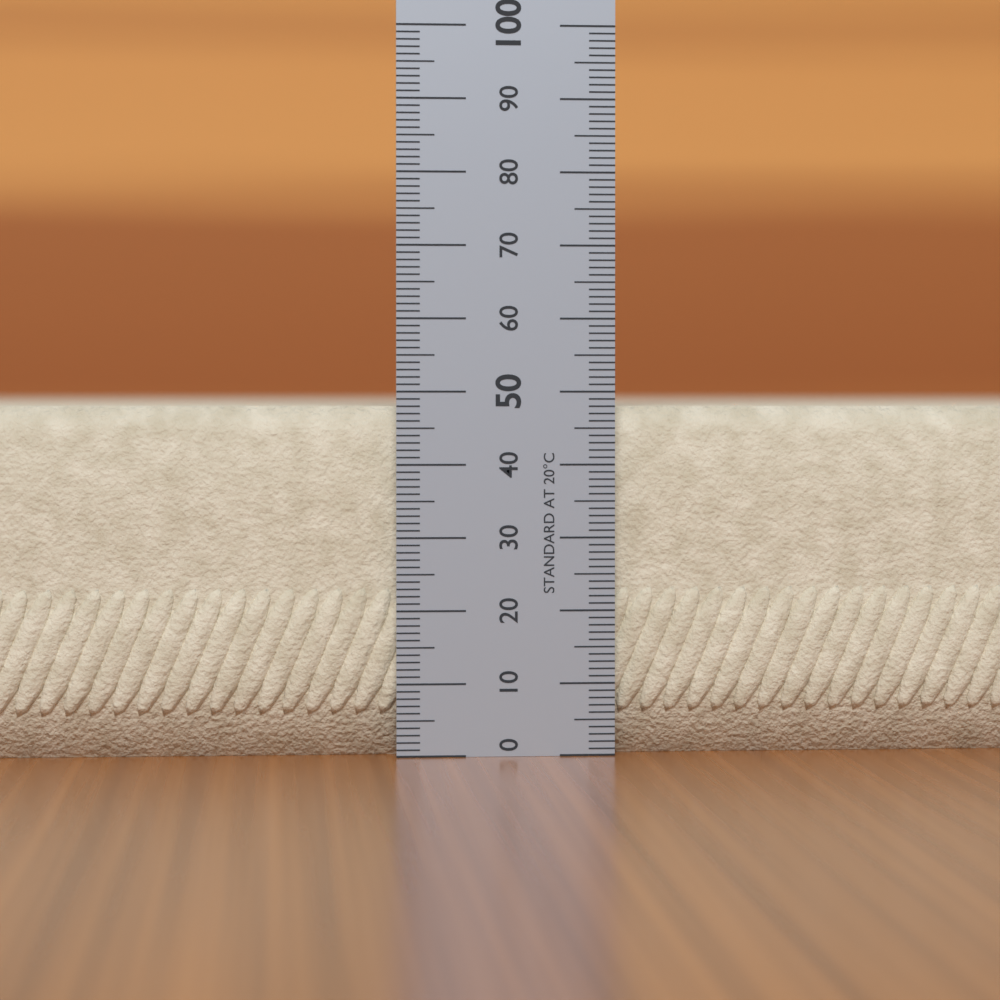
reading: 48 (no unit)
